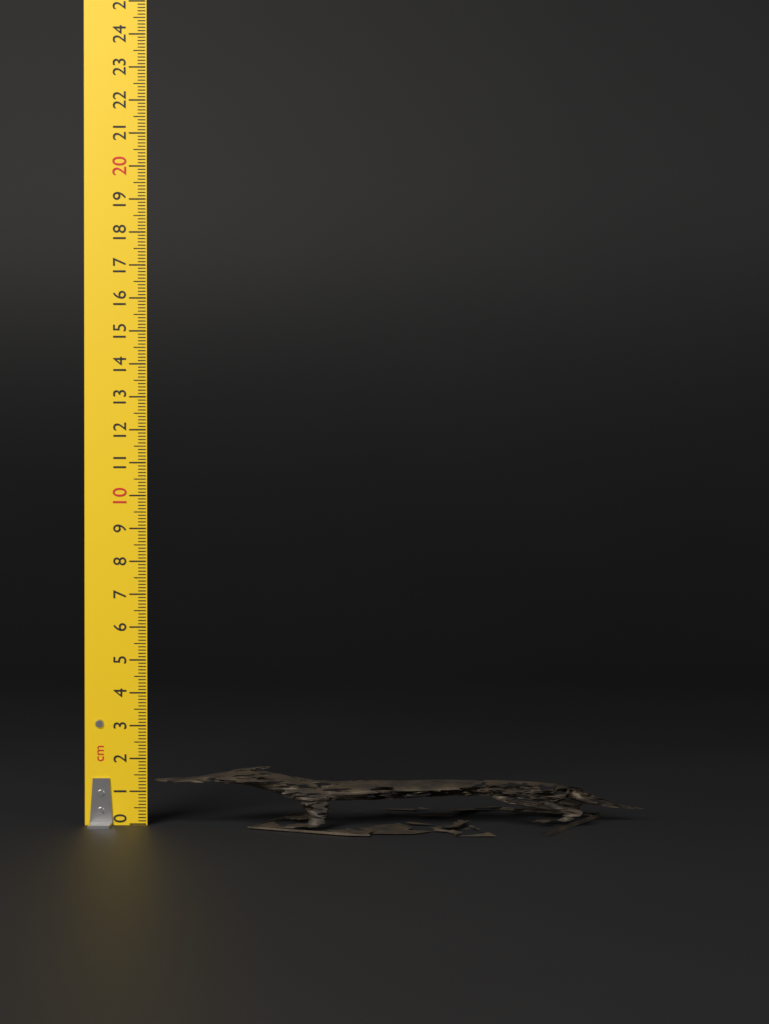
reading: 1.6 cm
